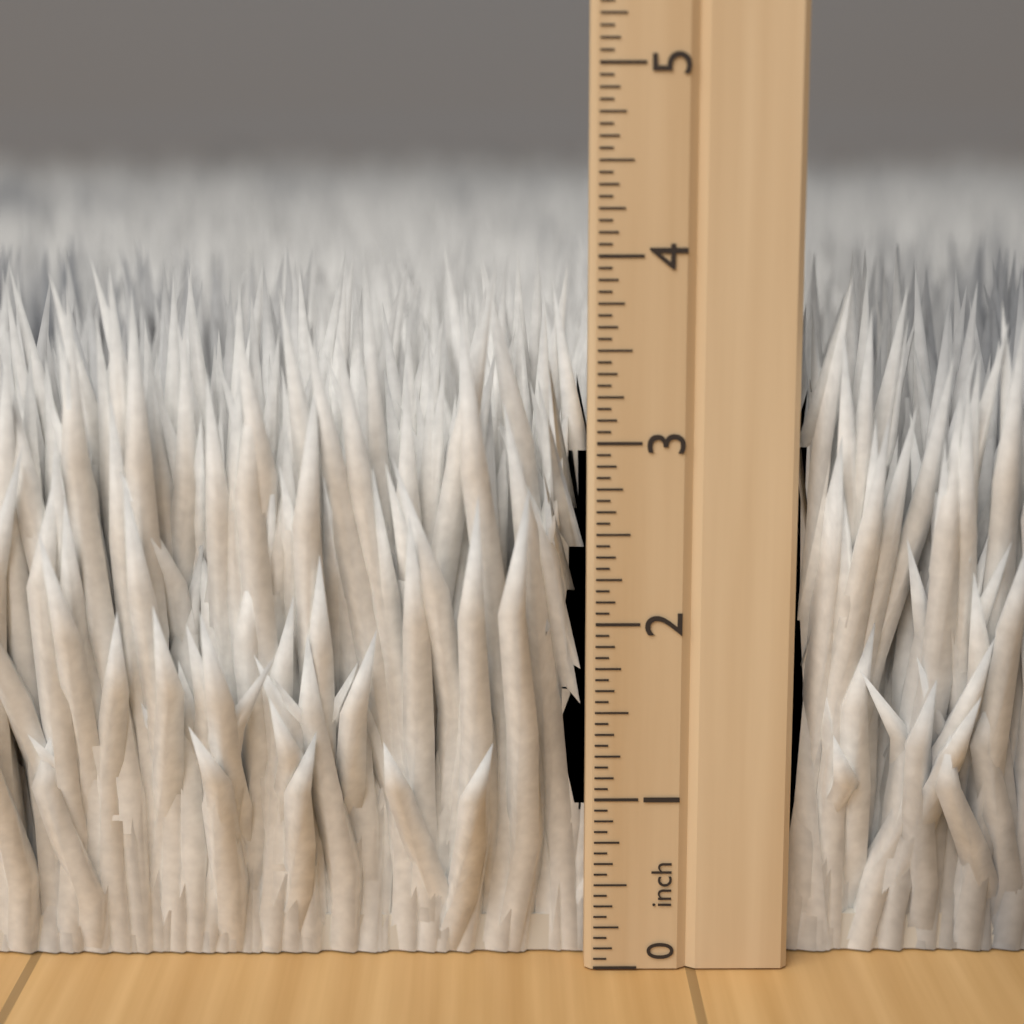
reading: 4.0000 inch
